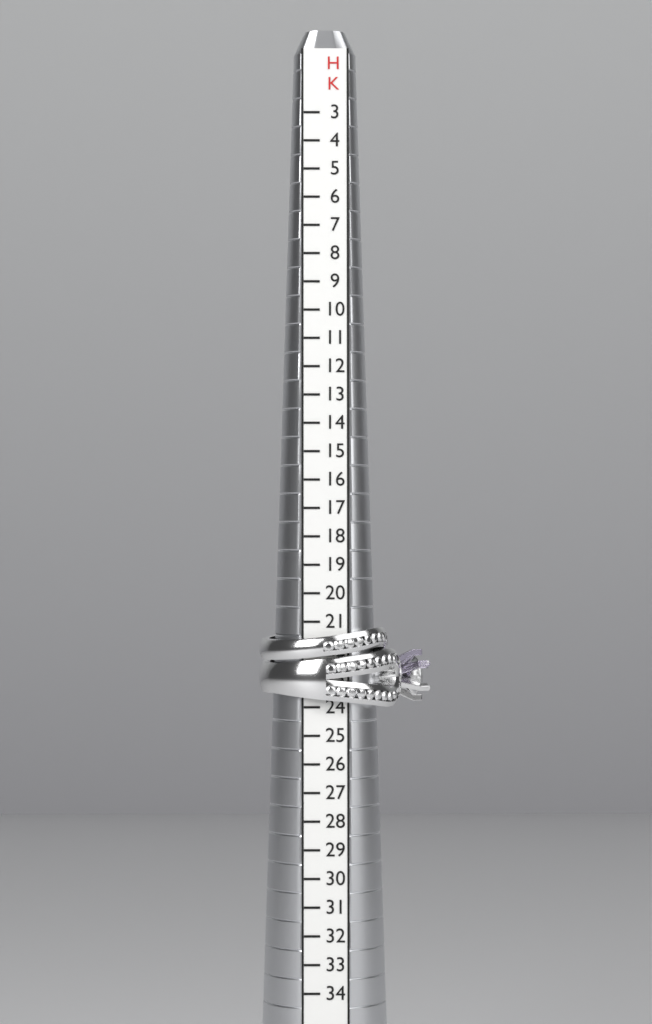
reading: 24 HK
